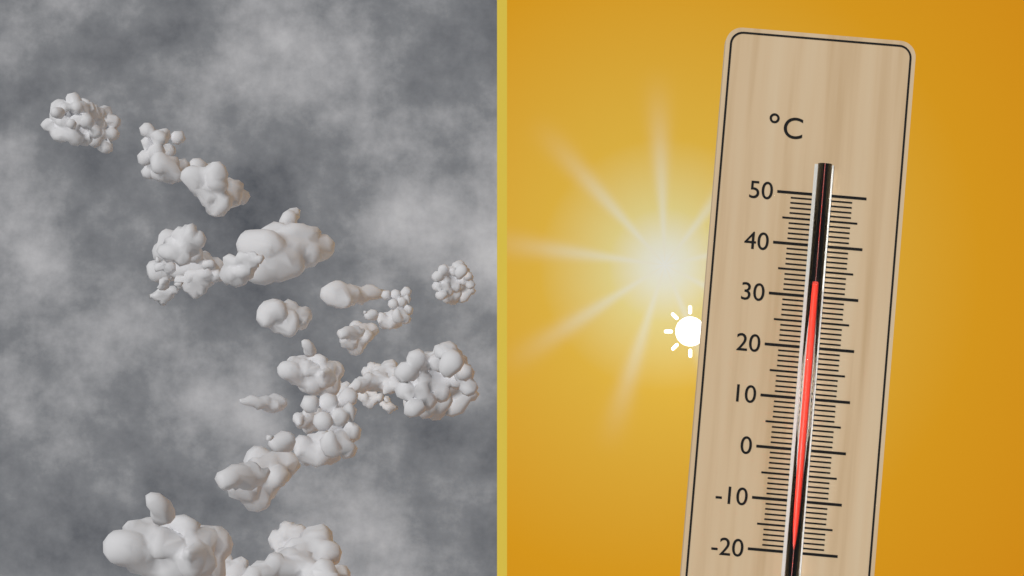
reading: 32 °C
